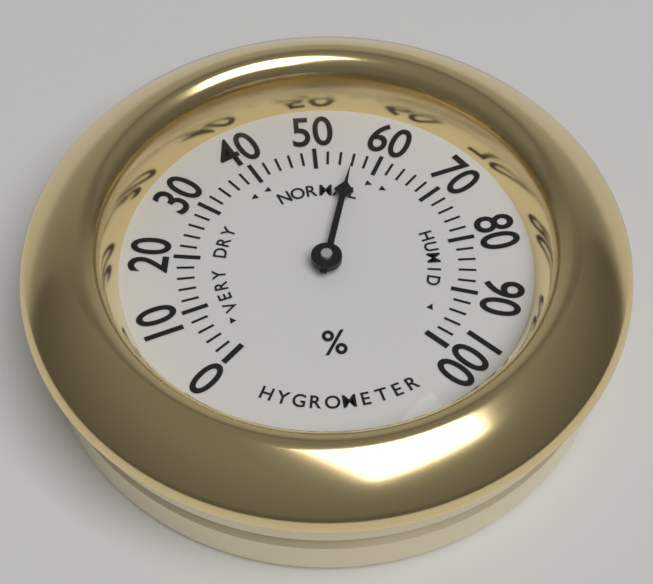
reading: 56 %
